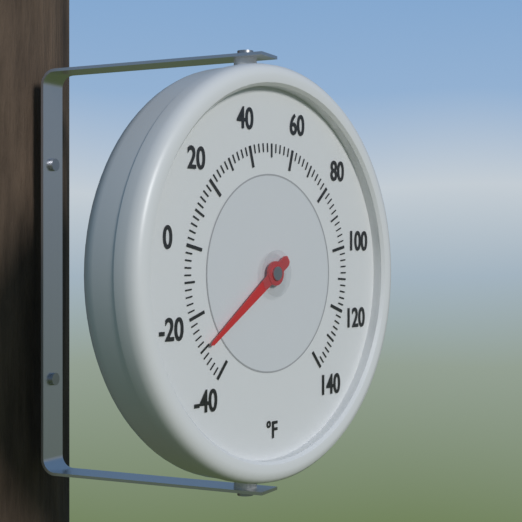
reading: -30 °F
